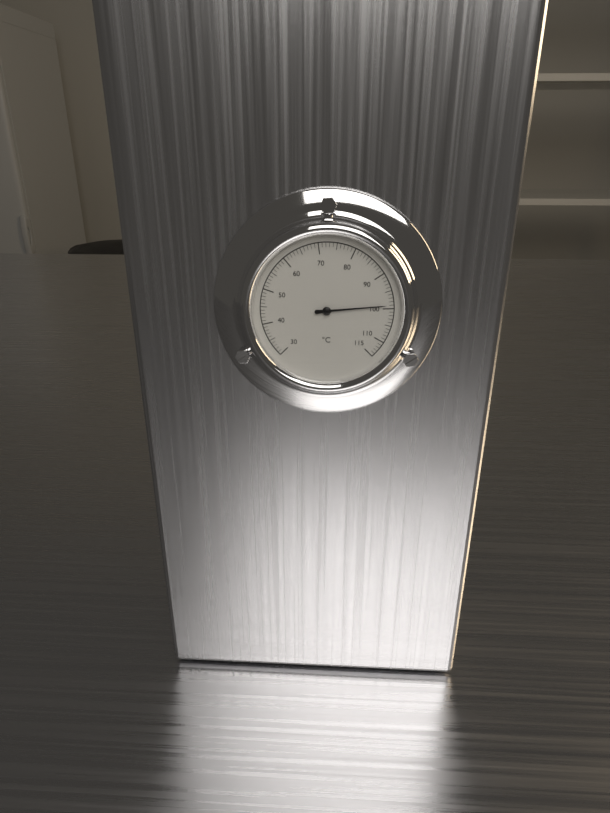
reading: 99 °C
